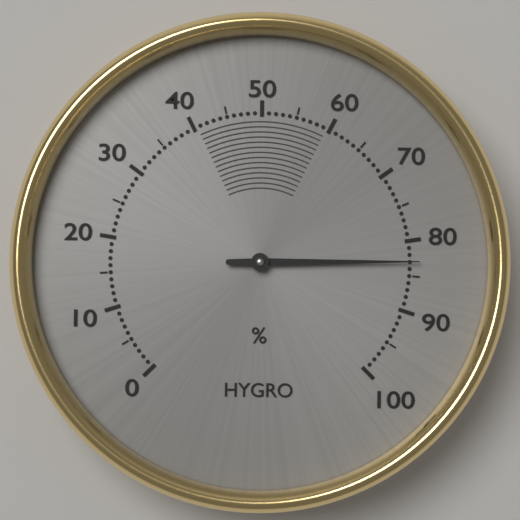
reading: 83 %
